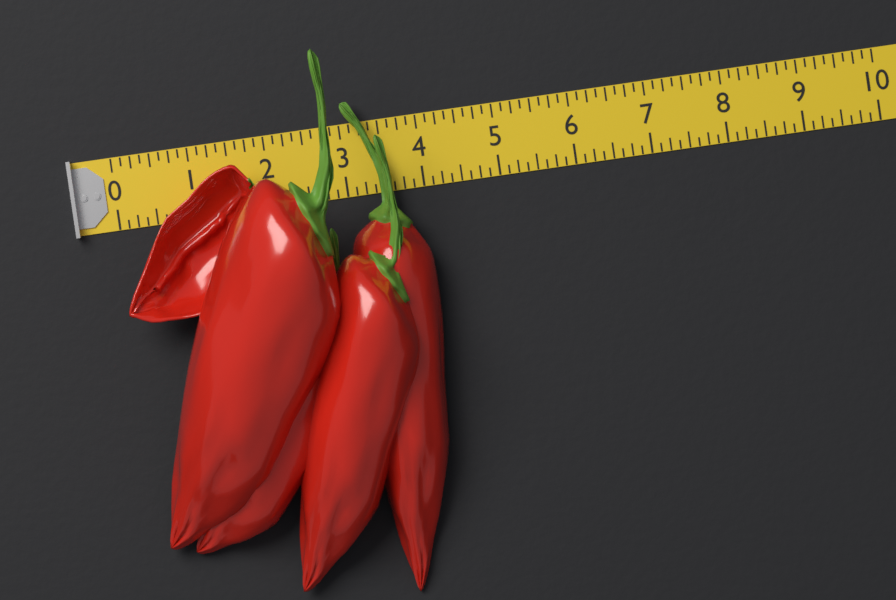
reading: 4.000 (no unit)
